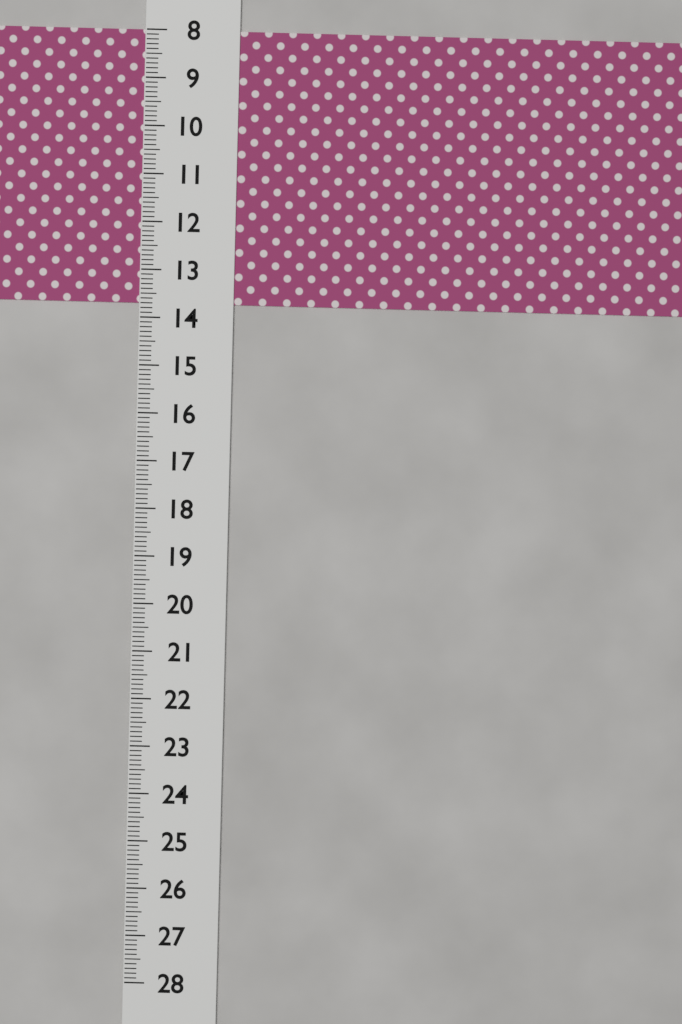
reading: 13.7 (no unit)
